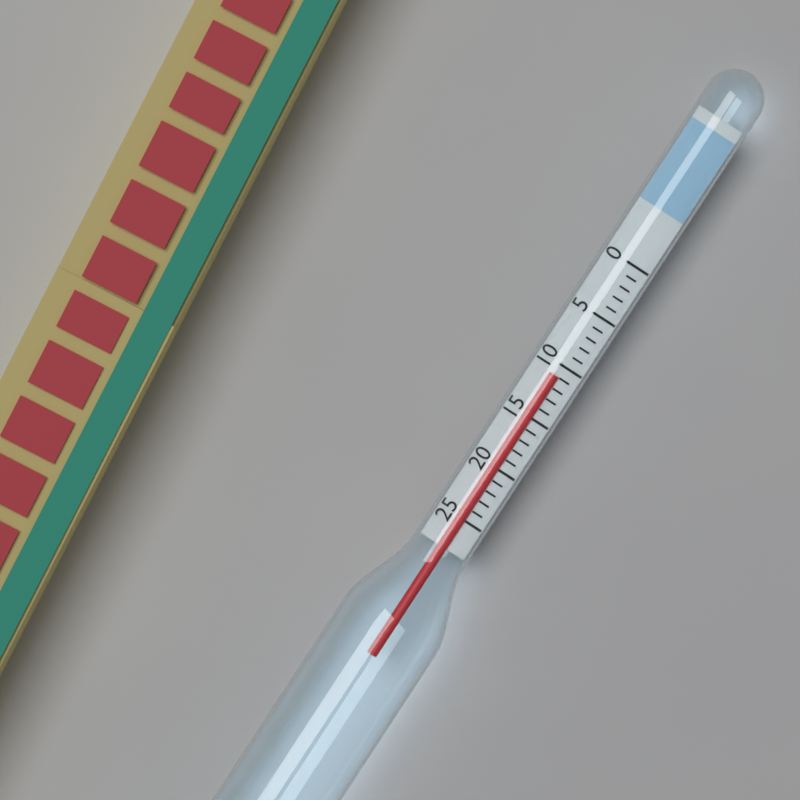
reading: 11 (no unit)
